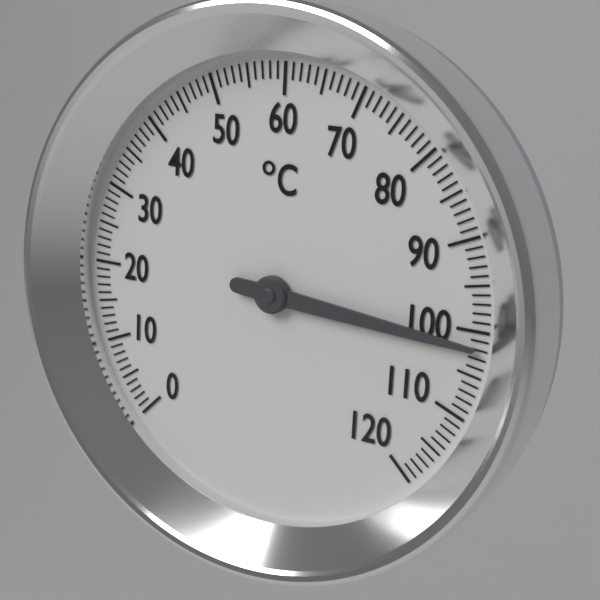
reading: 102 °C
